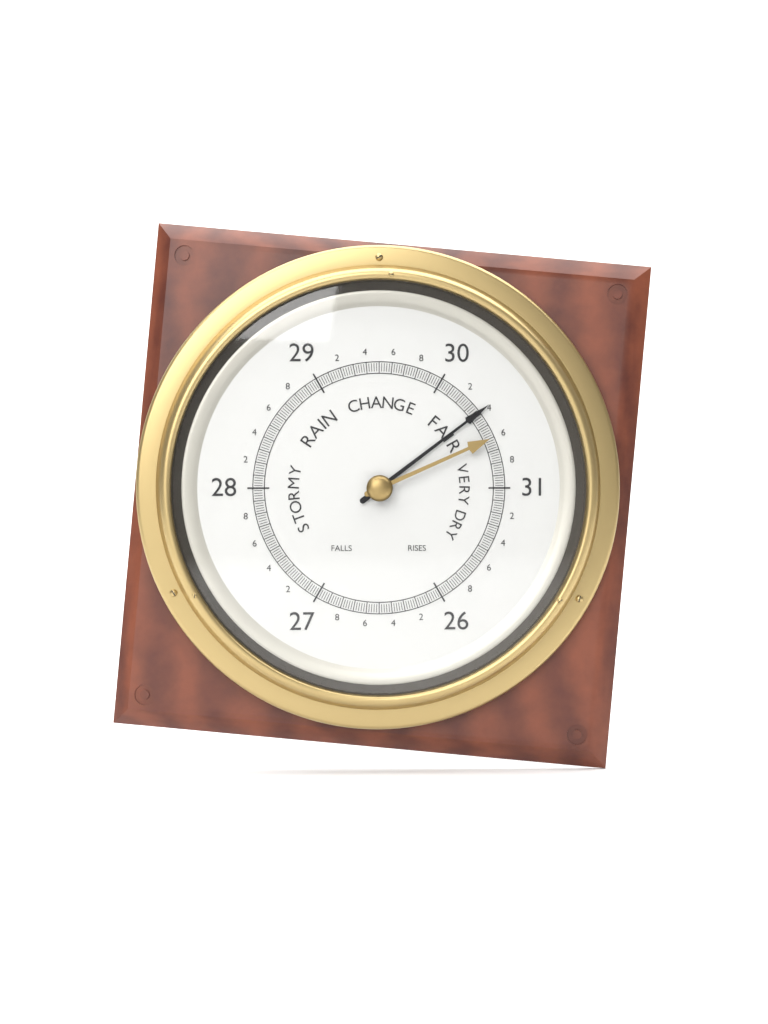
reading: 30.38 (no unit)
